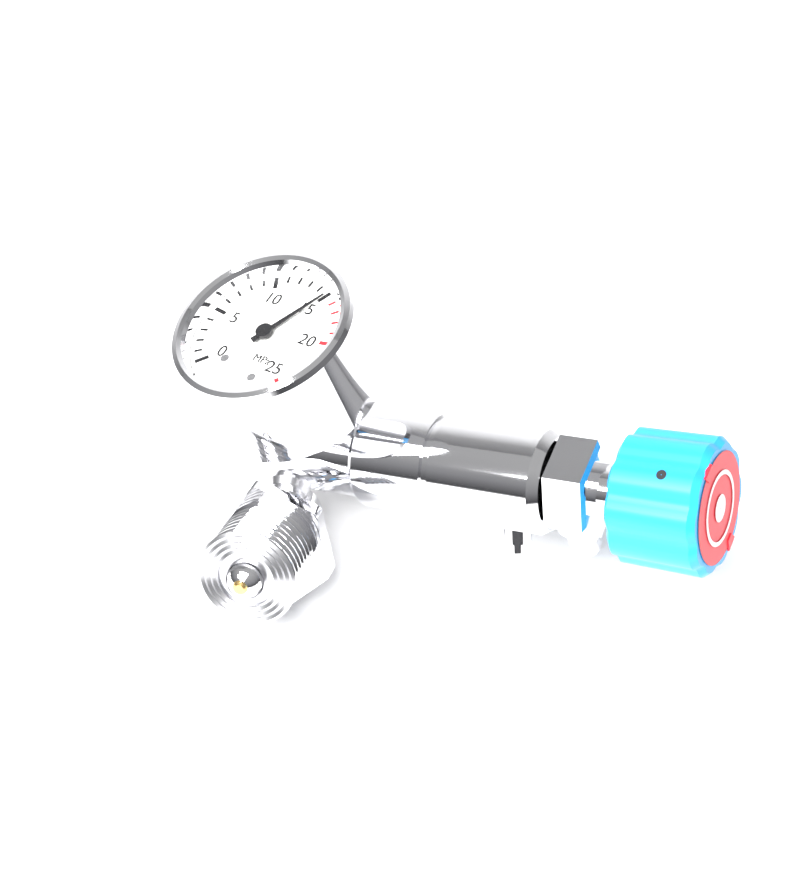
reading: 15 MPa
